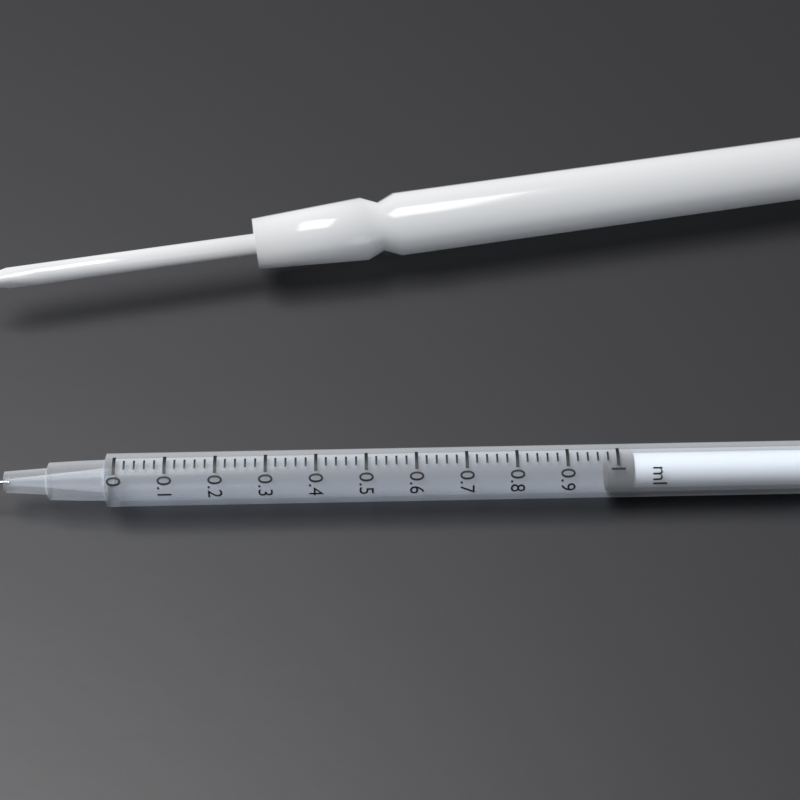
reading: 0.98 ml
